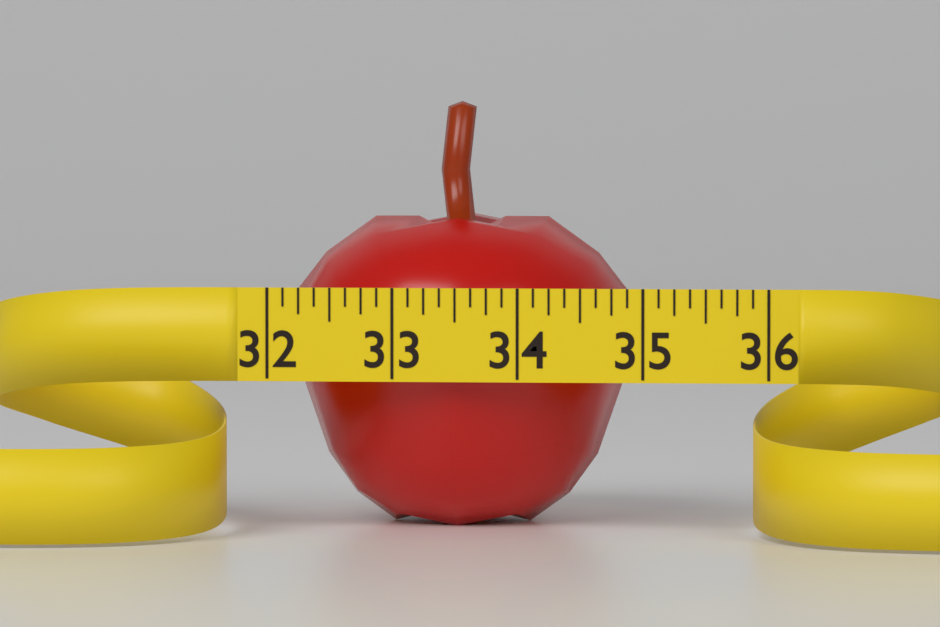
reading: 34.875 (no unit)
